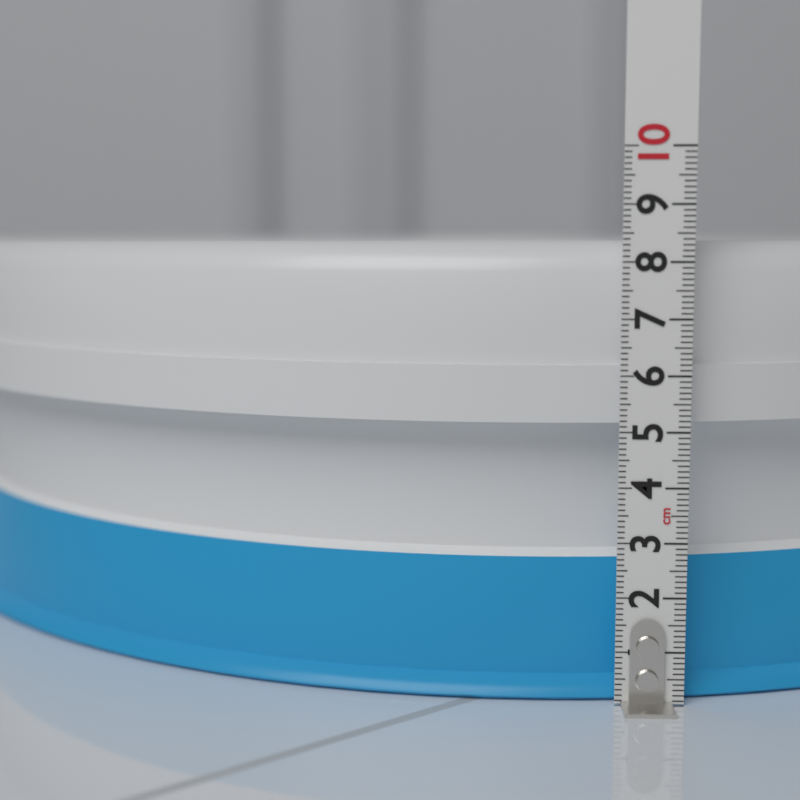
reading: 8.4 cm
